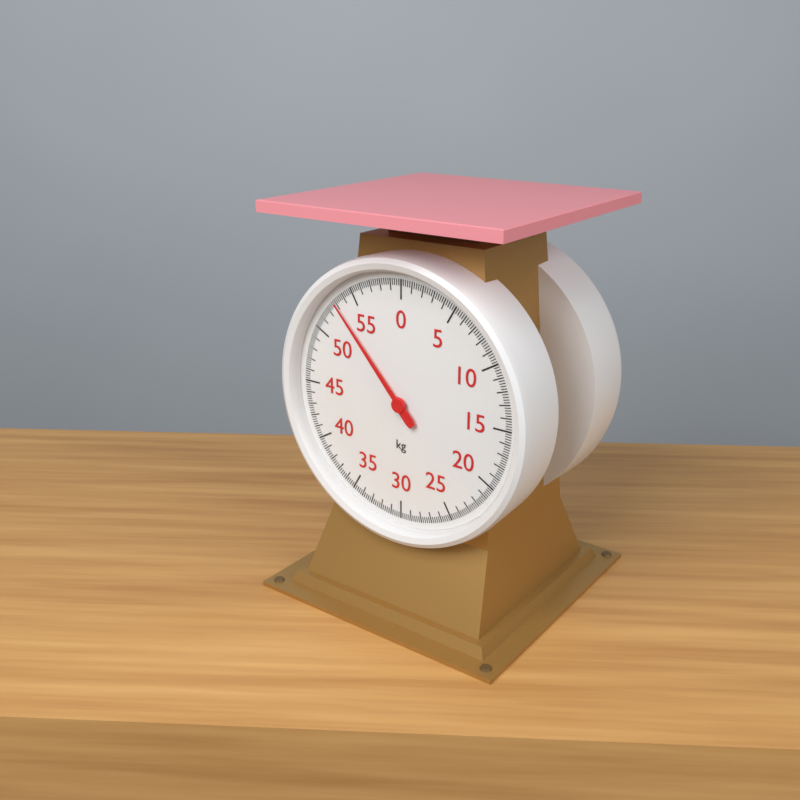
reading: 53.0 kg
